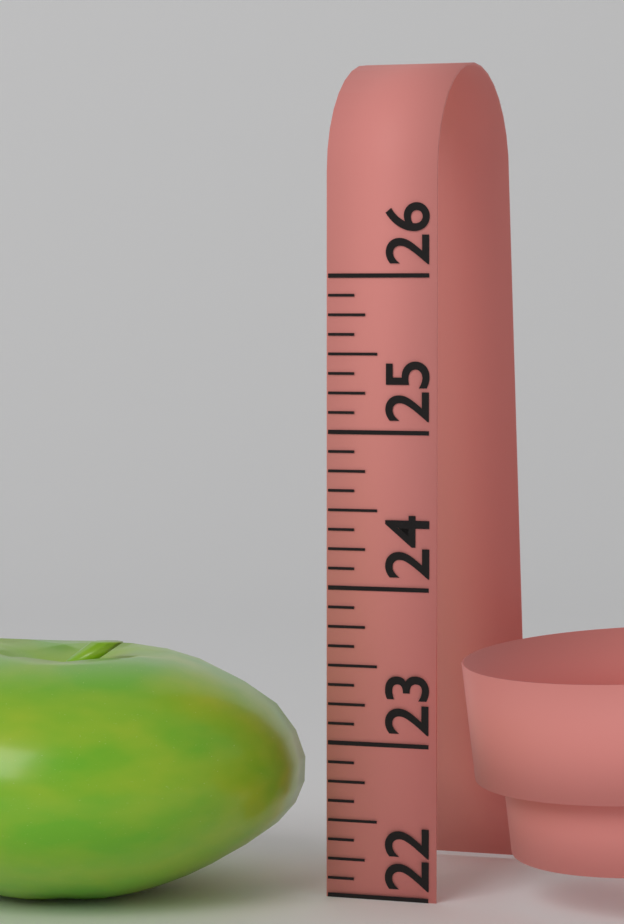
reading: 23.625 (no unit)
